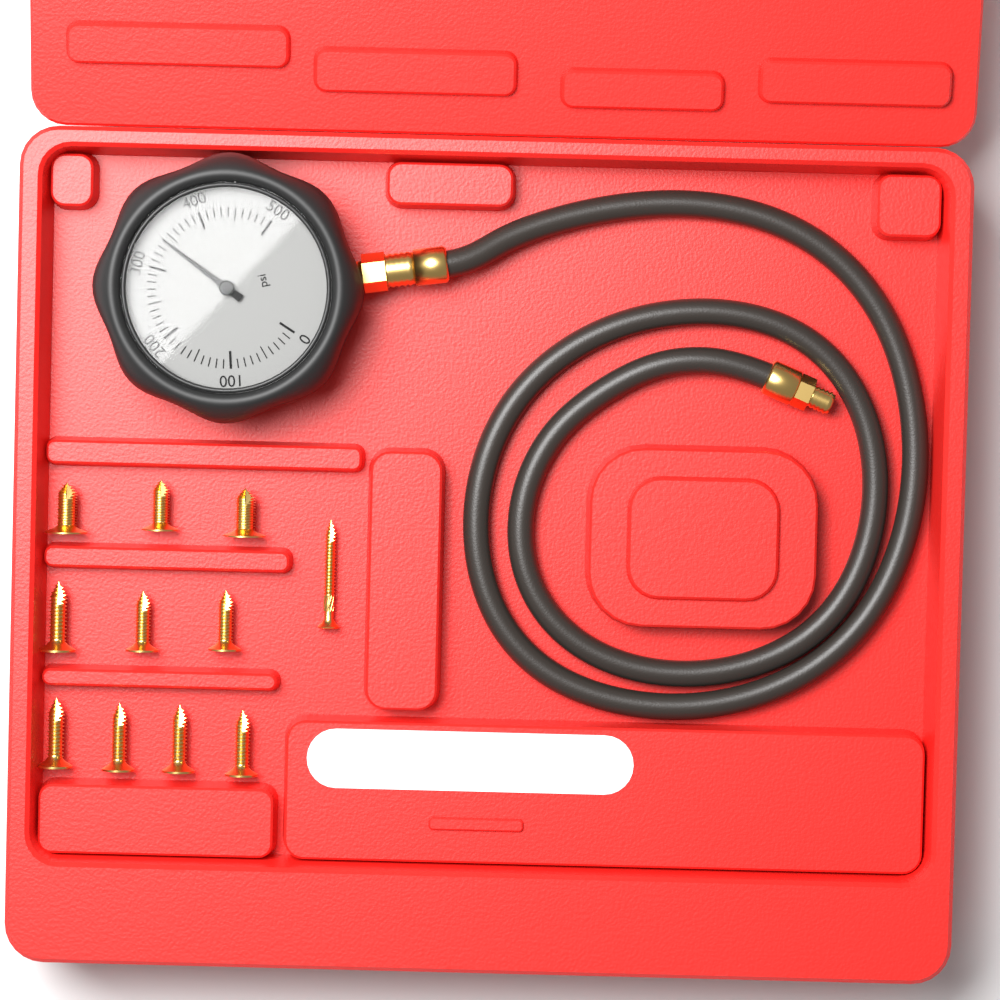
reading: 340 psi
